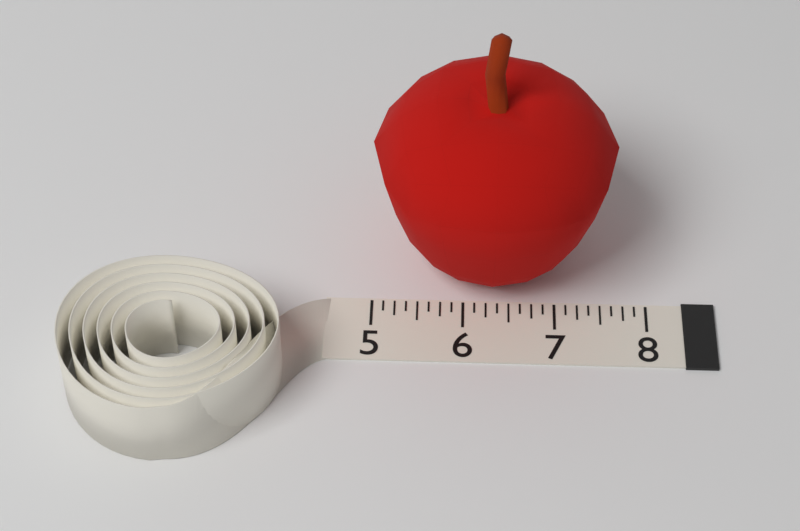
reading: 7.625 (no unit)
